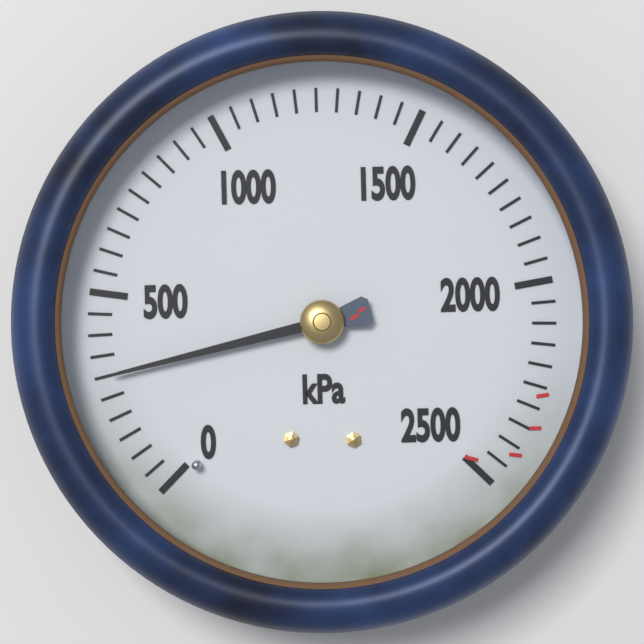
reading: 300 kPa
